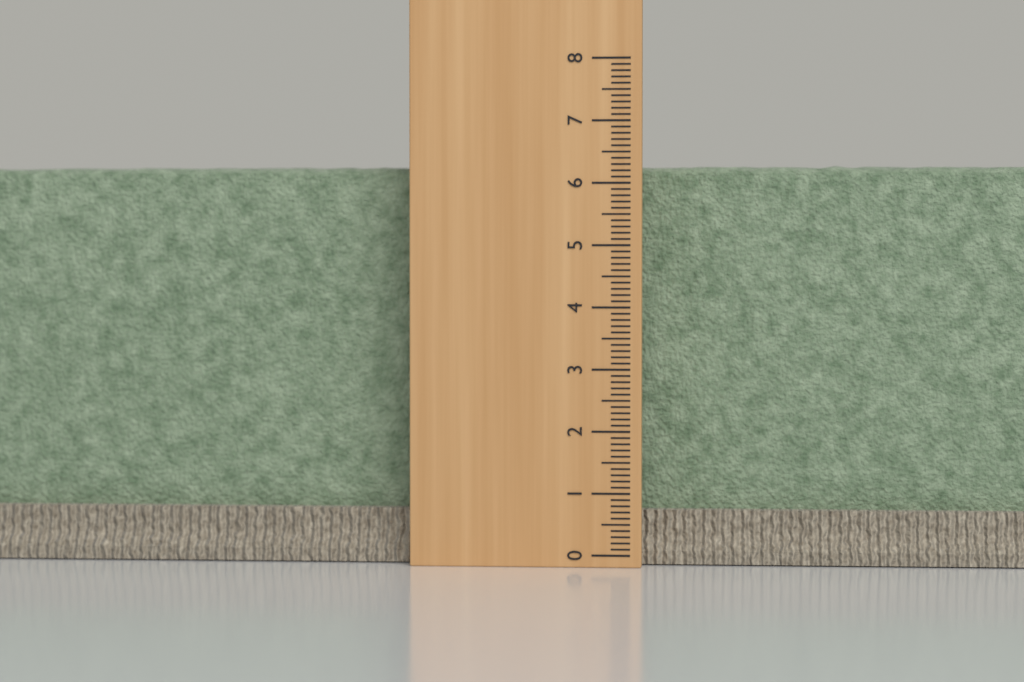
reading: 6.3 (no unit)
